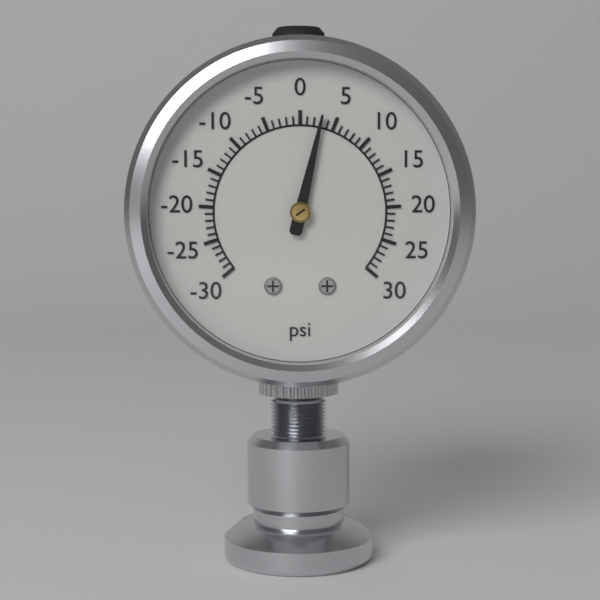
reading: 3 psi
